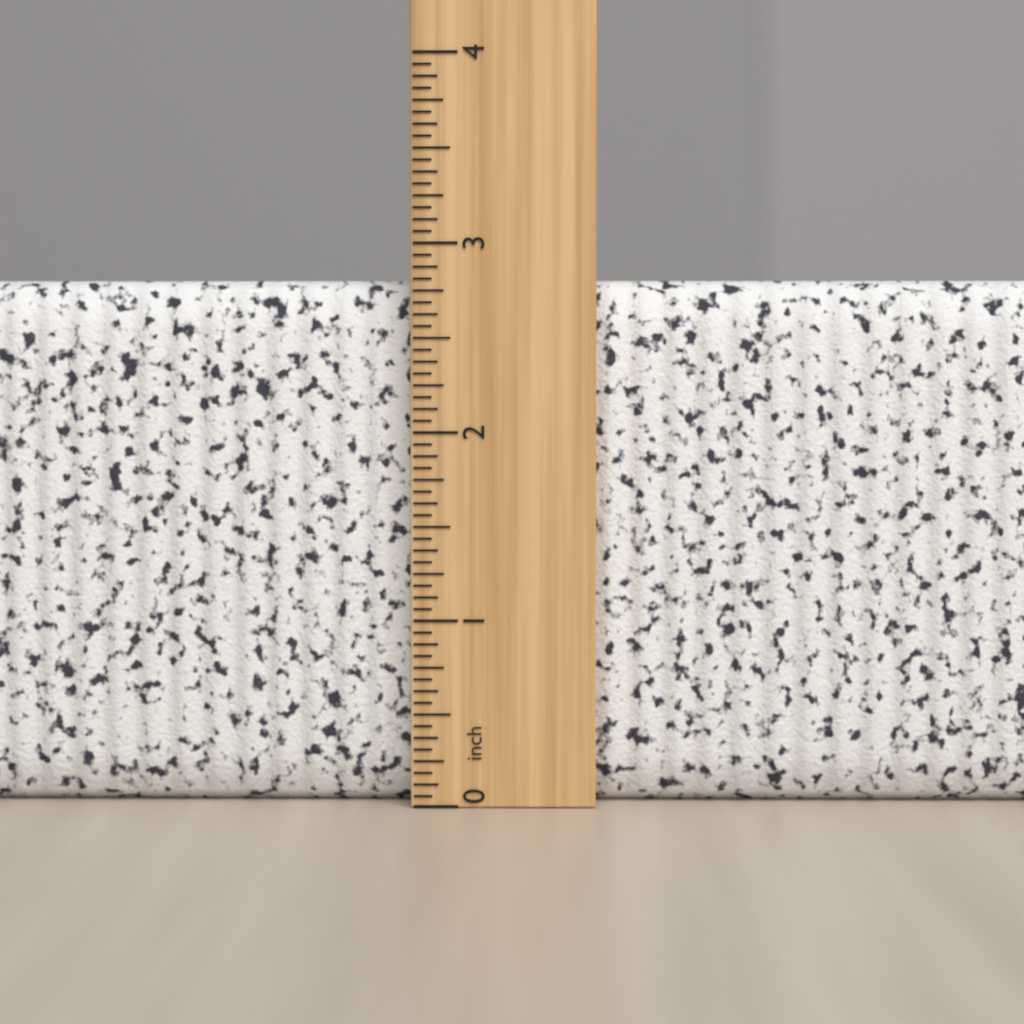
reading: 2.8125 inch
